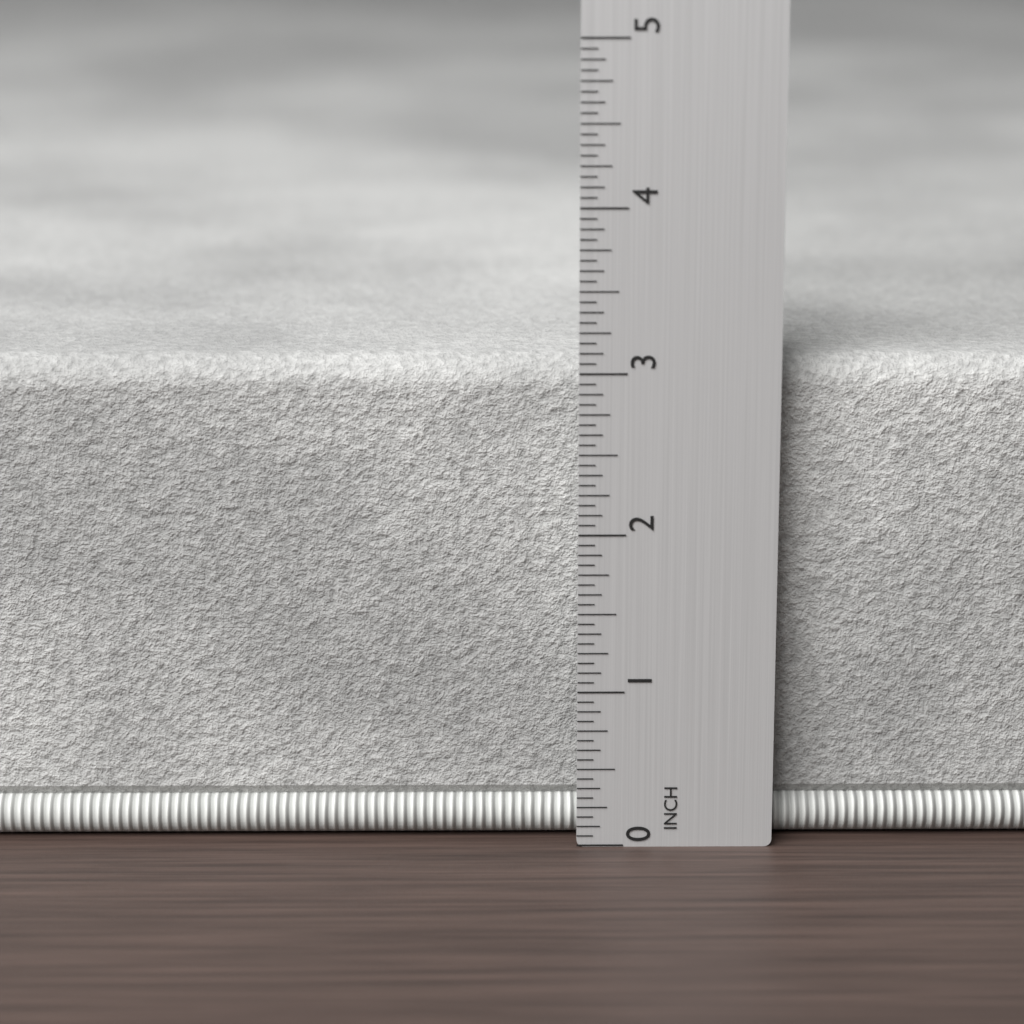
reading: 3.0625 in
